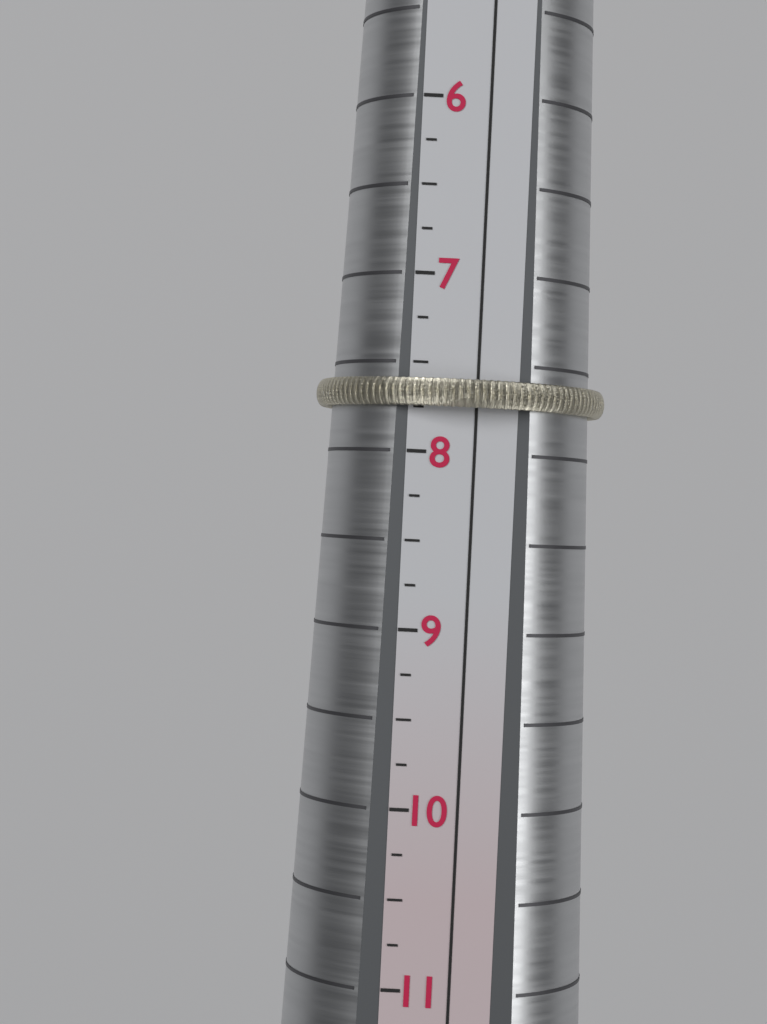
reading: 7.75 (no unit)
